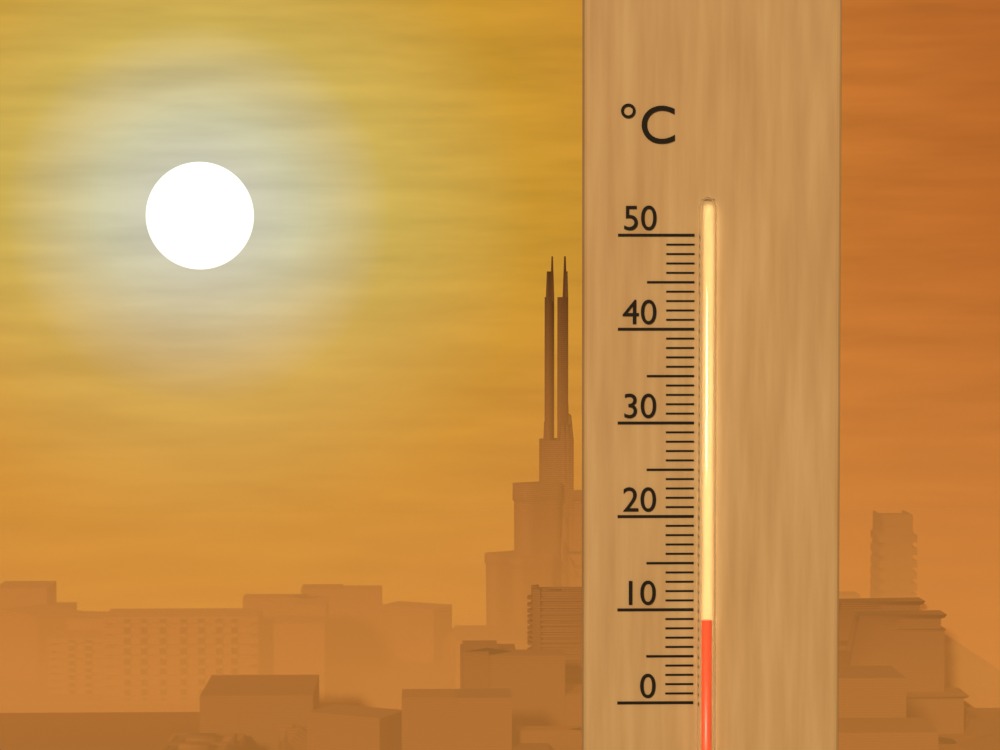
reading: 9 °C
